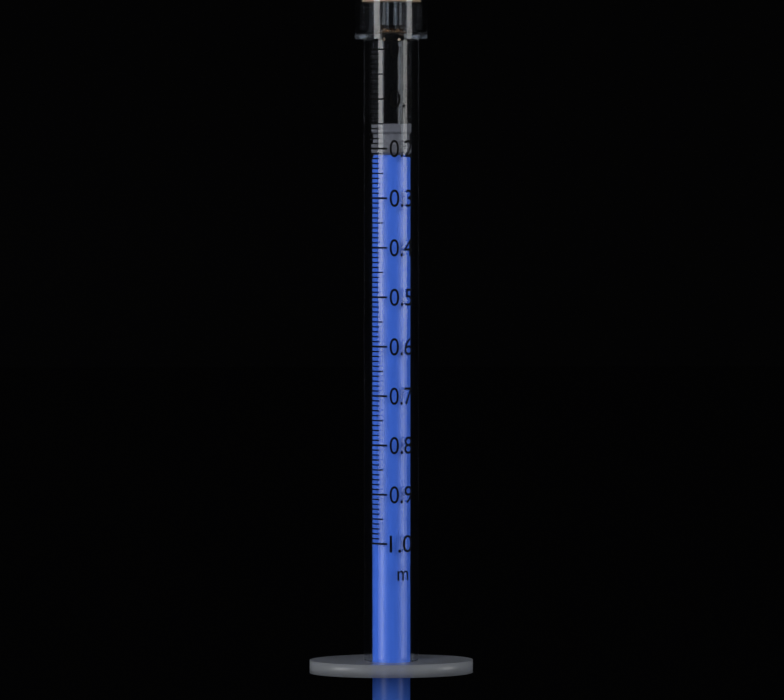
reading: 0.15 ml
